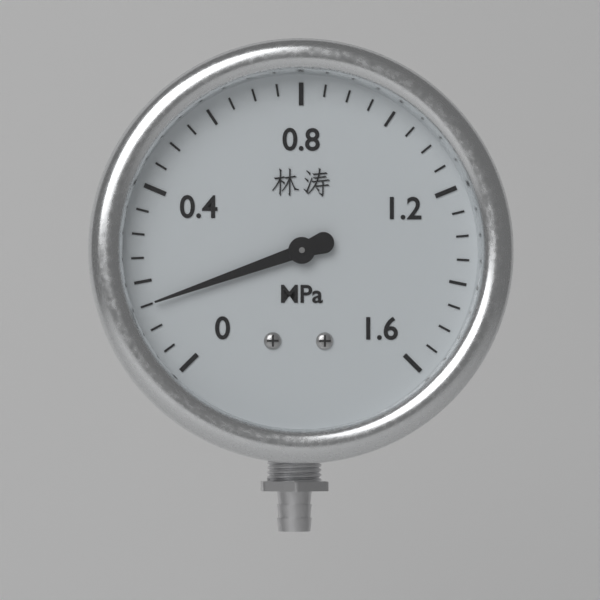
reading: 0.15 MPa
